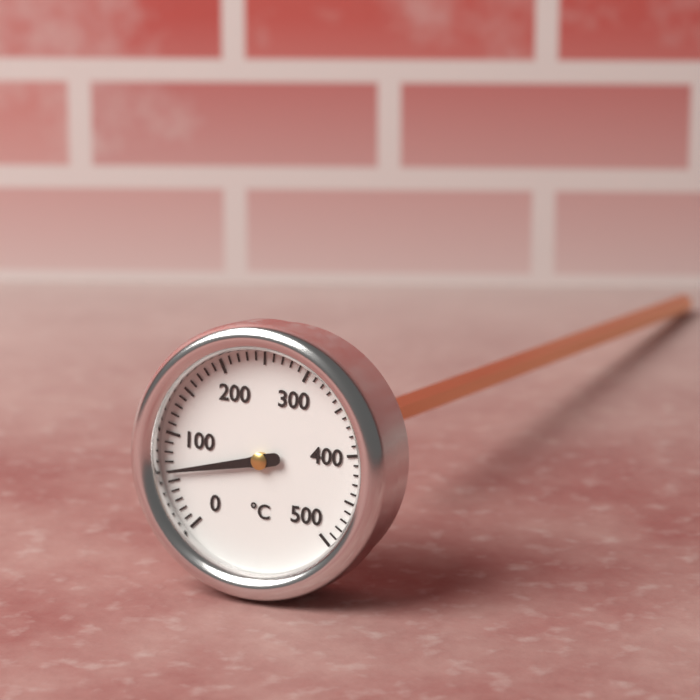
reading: 60 °C
